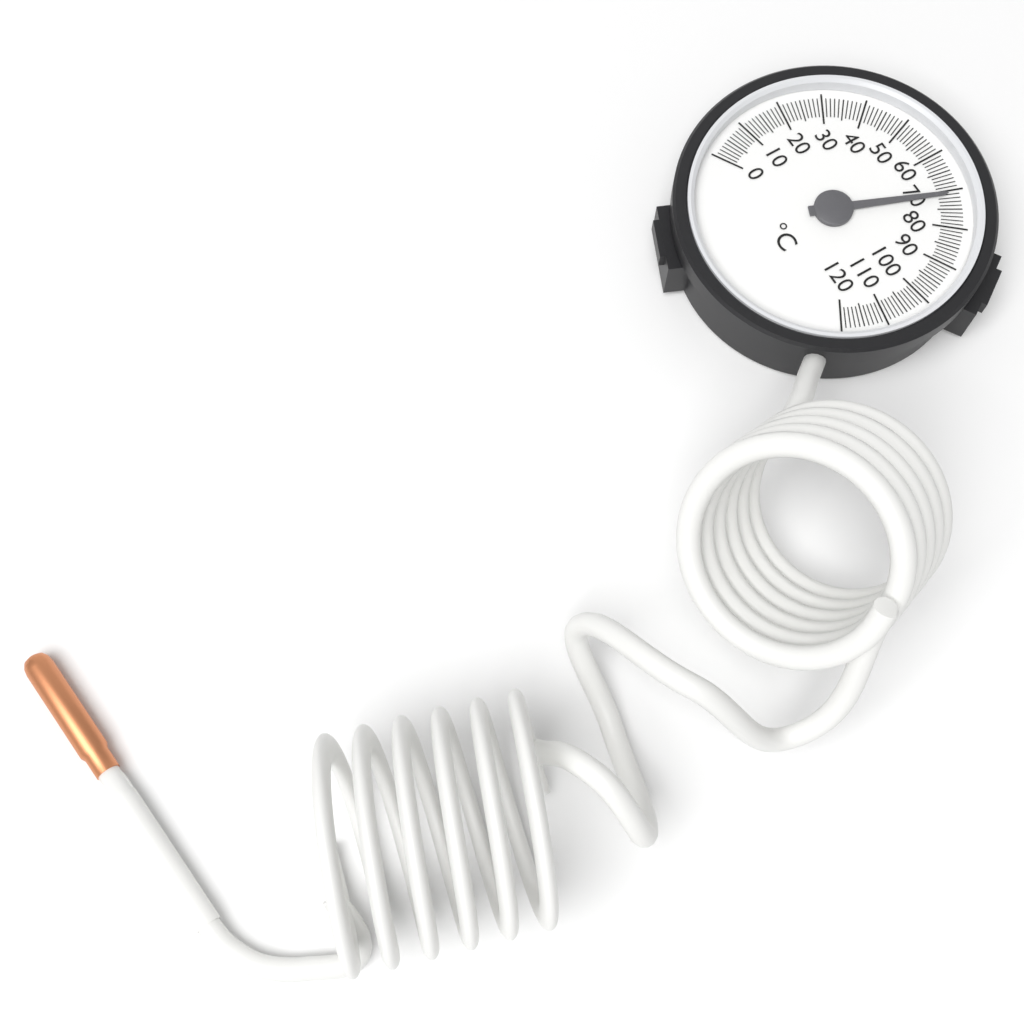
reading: 71 °C
